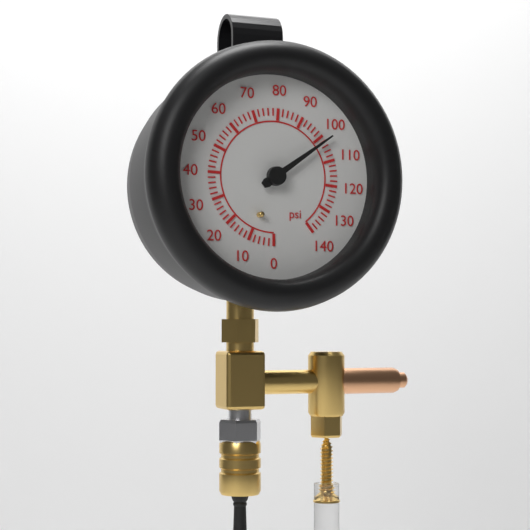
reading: 102 psi
